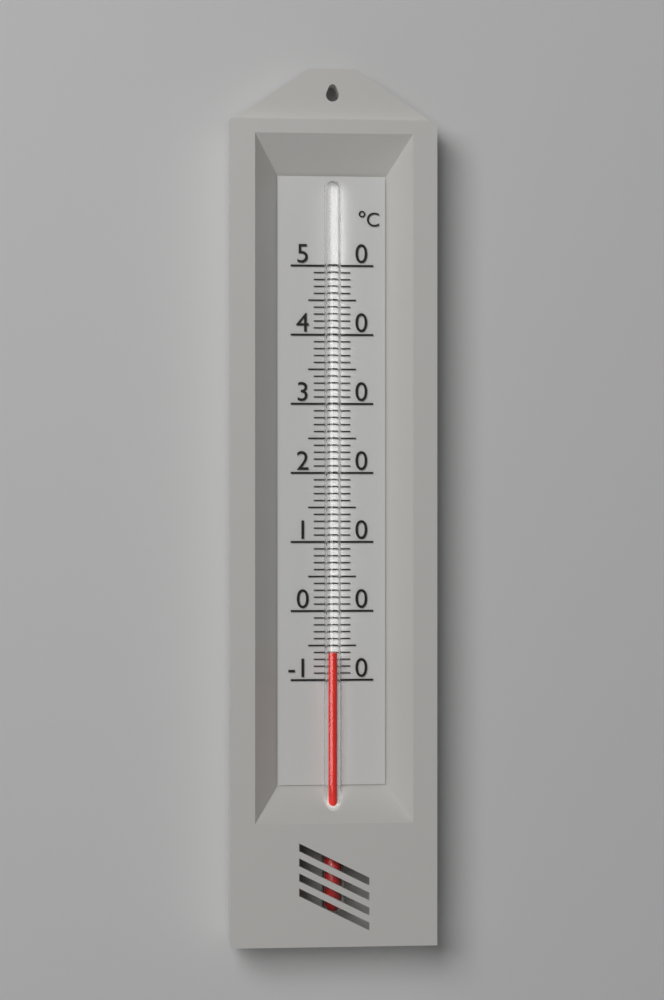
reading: -6 °C
